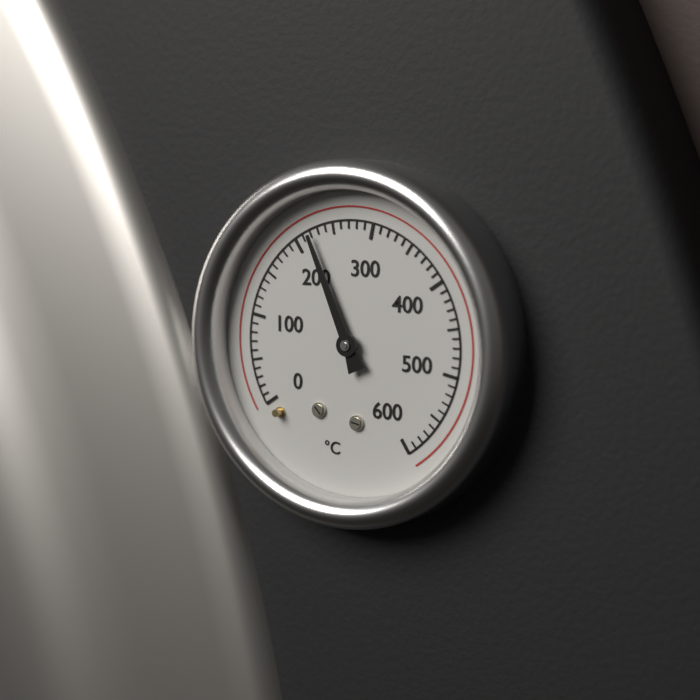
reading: 220 °C
